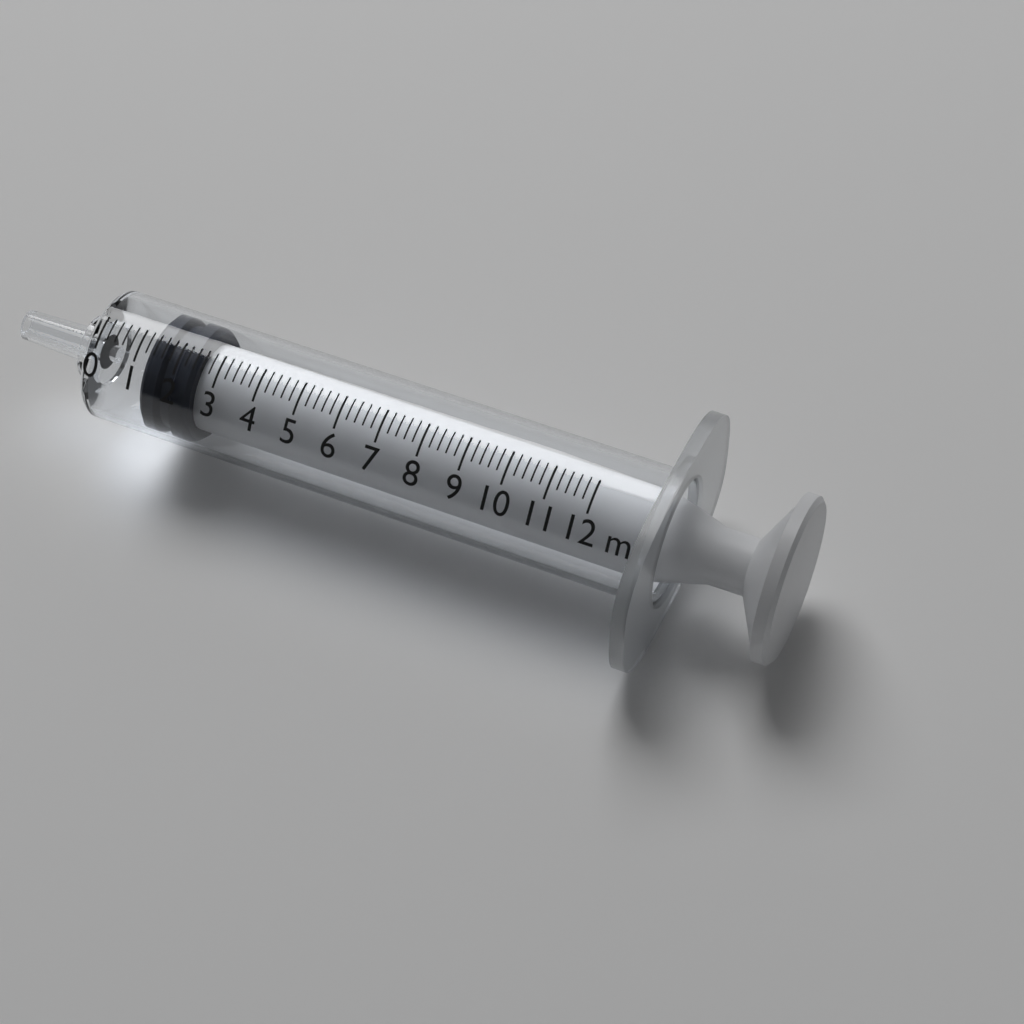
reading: 1.2 ml
